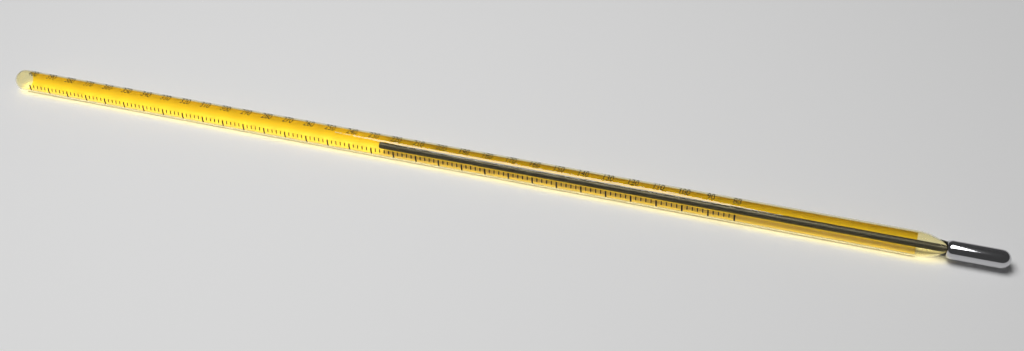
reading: 228 (no unit)
